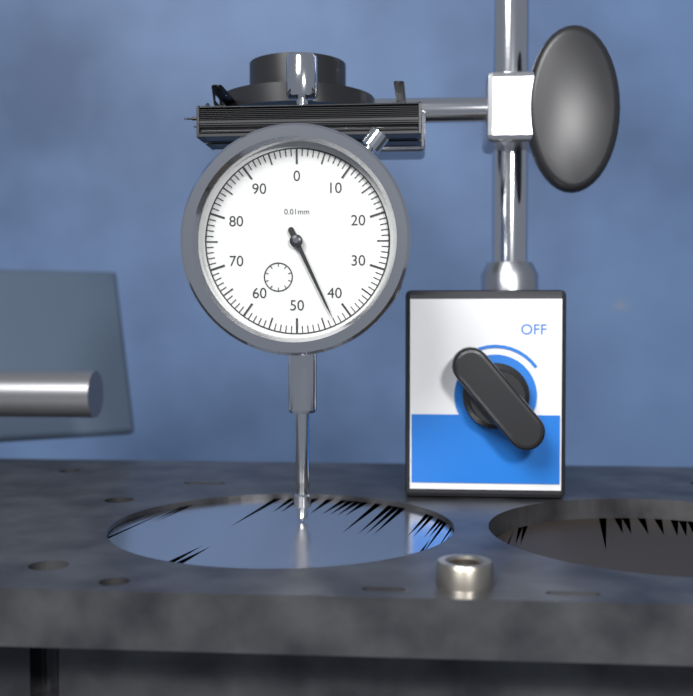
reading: 43 0.01mm
